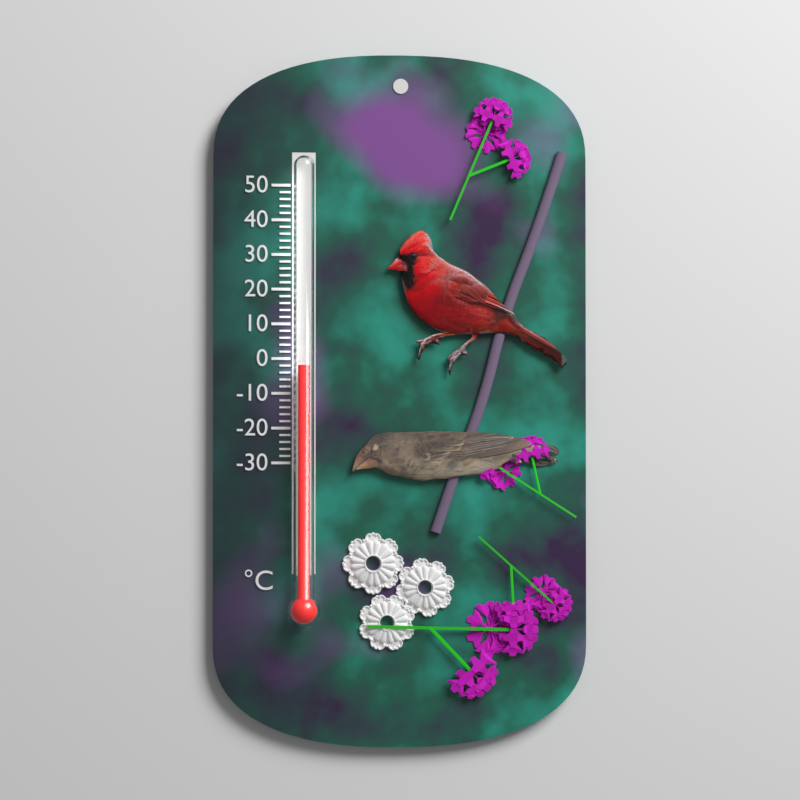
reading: -2 °C
